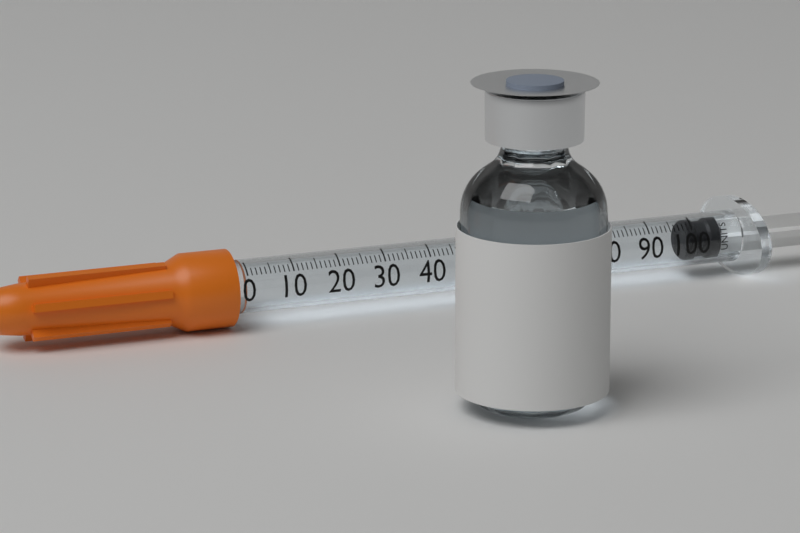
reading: 99 units
